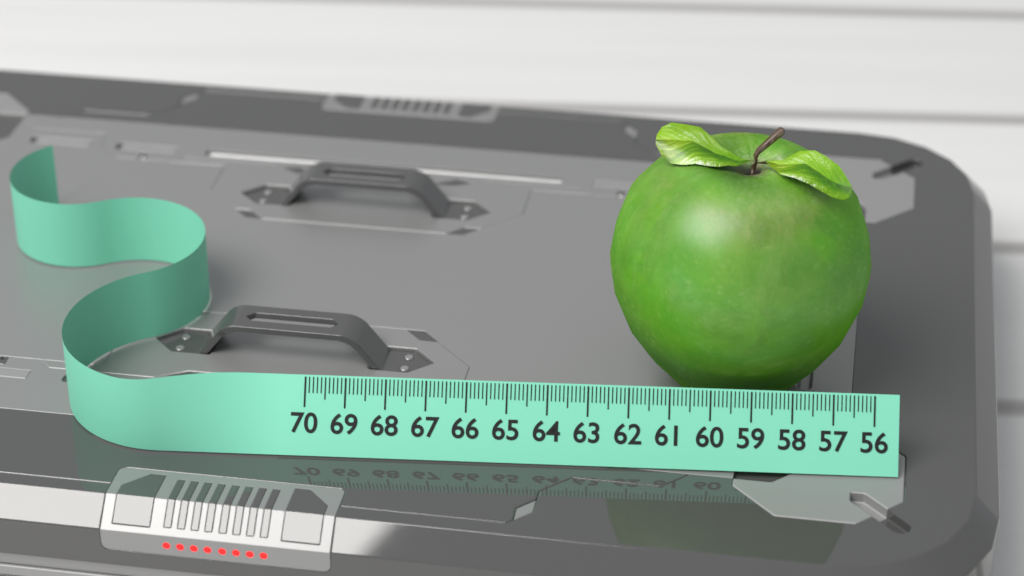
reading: 62.6 (no unit)
